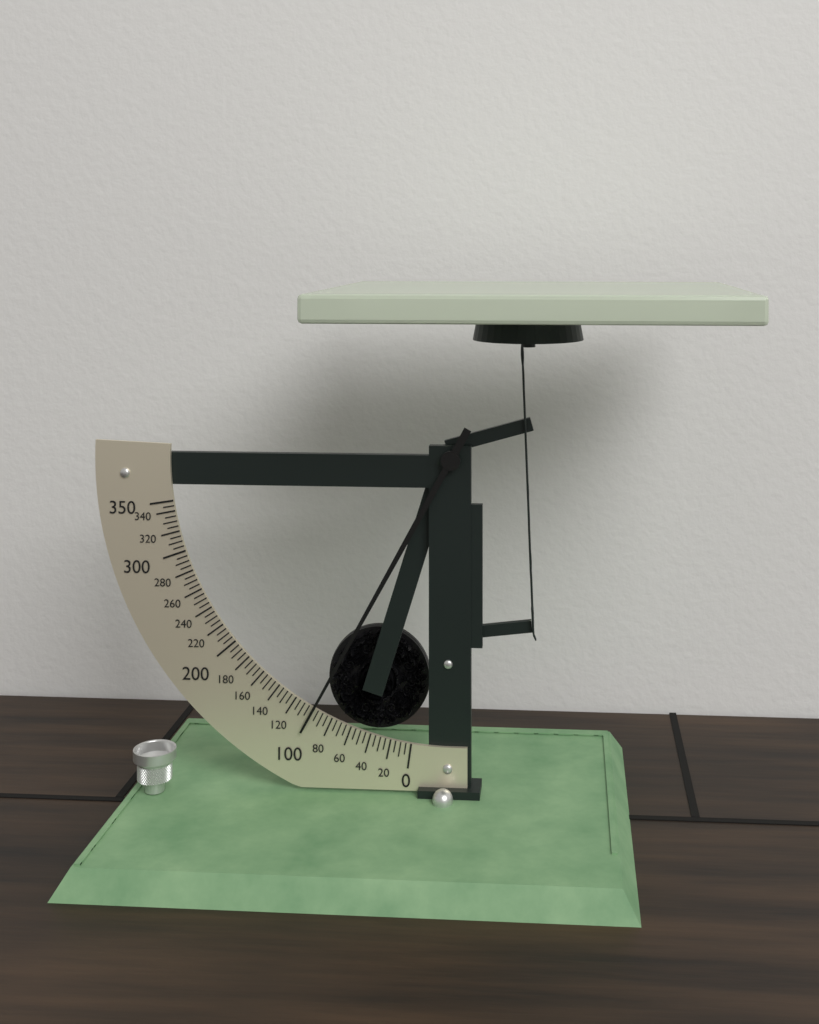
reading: 100 (no unit)
